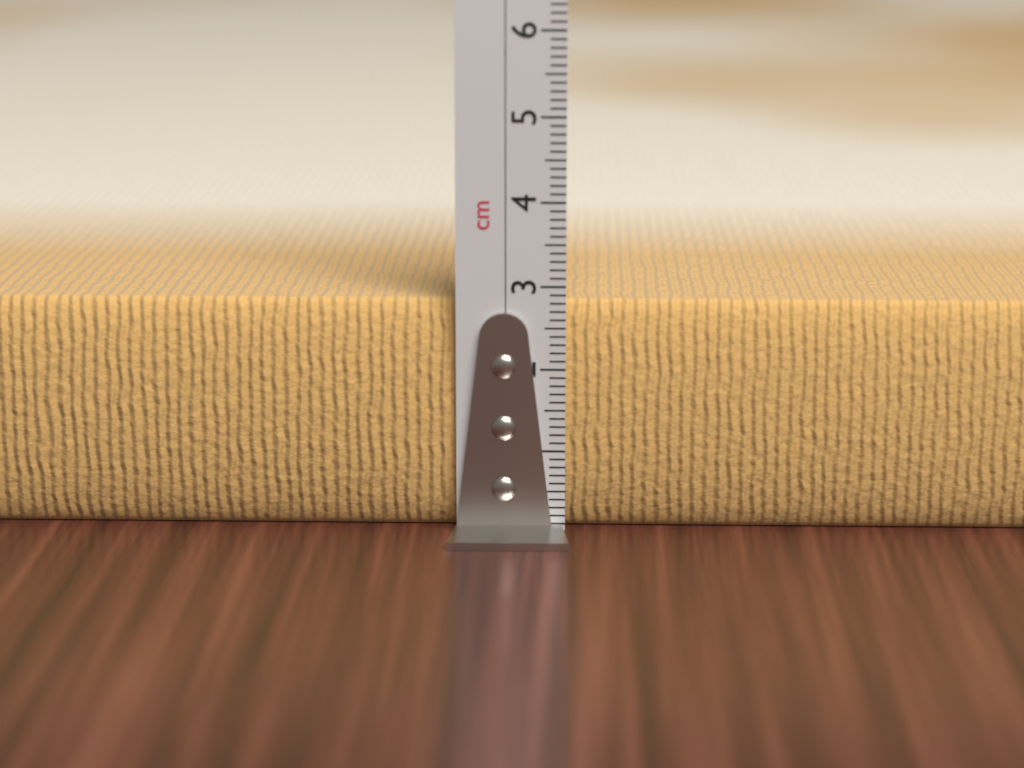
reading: 2.8 cm
